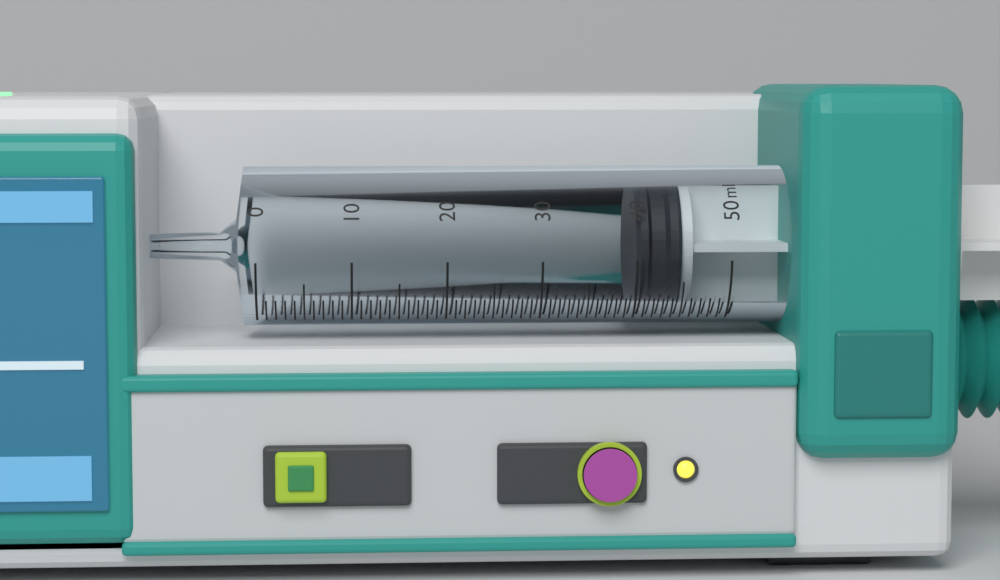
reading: 40 ml
